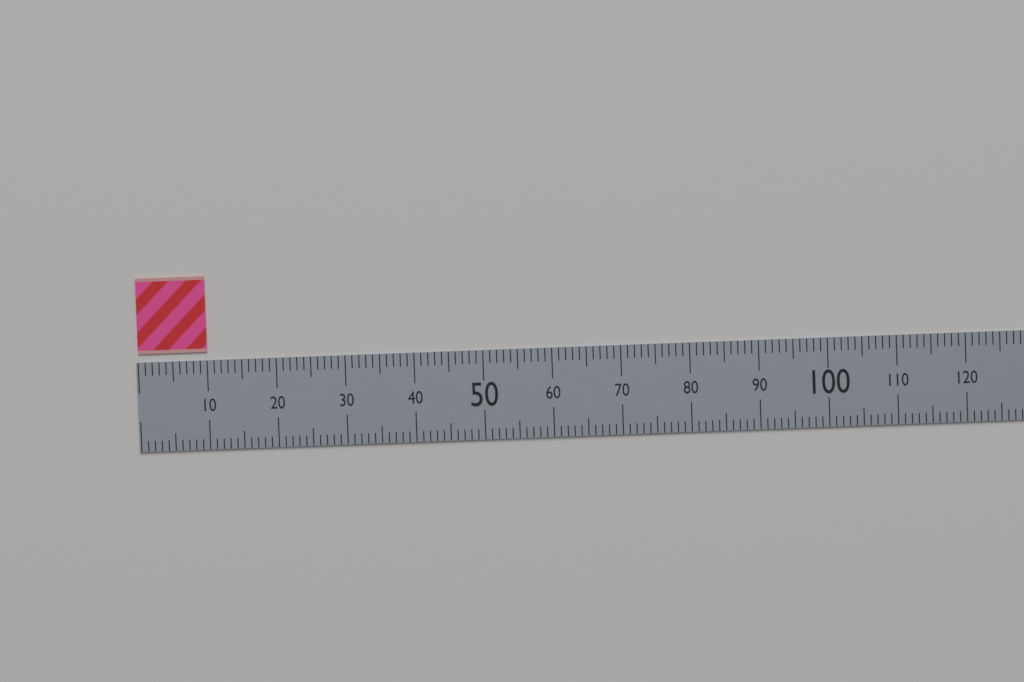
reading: 10 (no unit)
